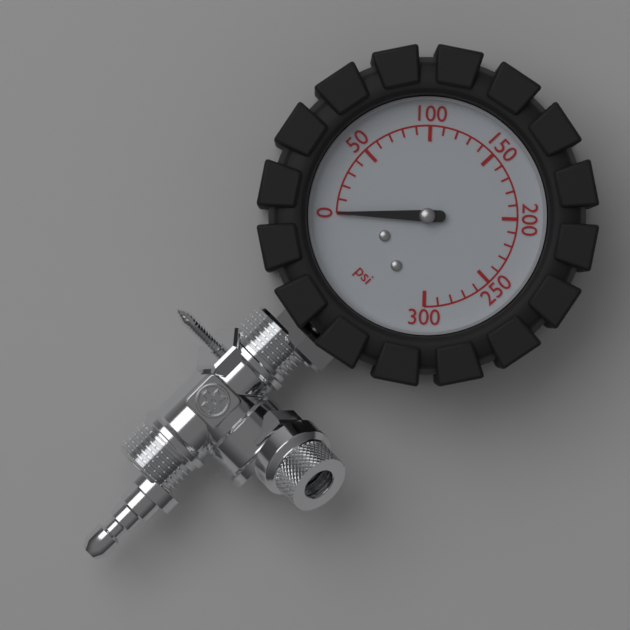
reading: 0 psi
